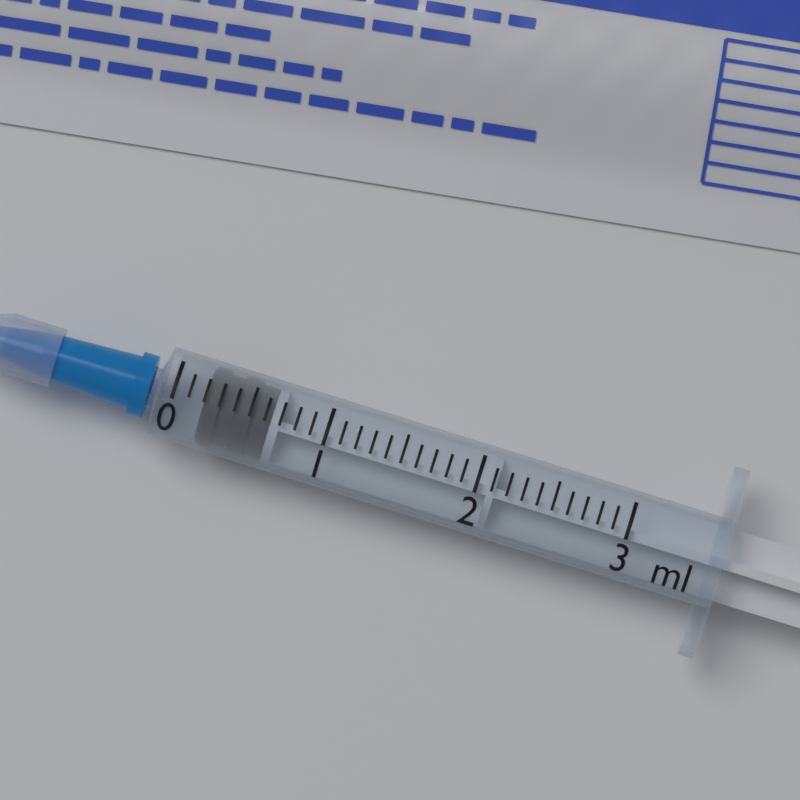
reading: 0.2 ml
